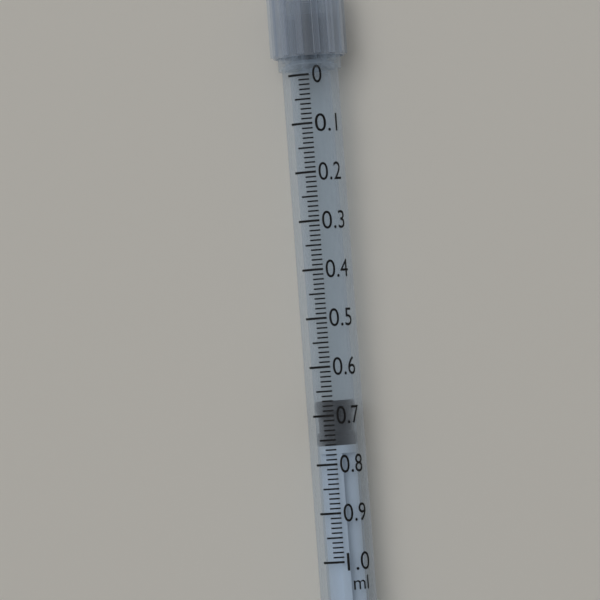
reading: 0.67 ml
